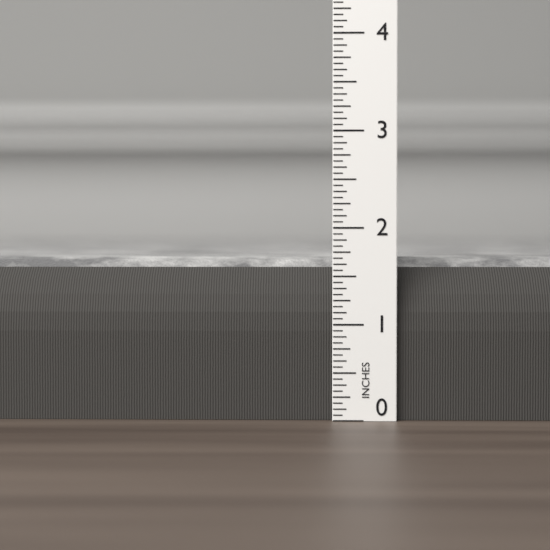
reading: 1.6875 in
